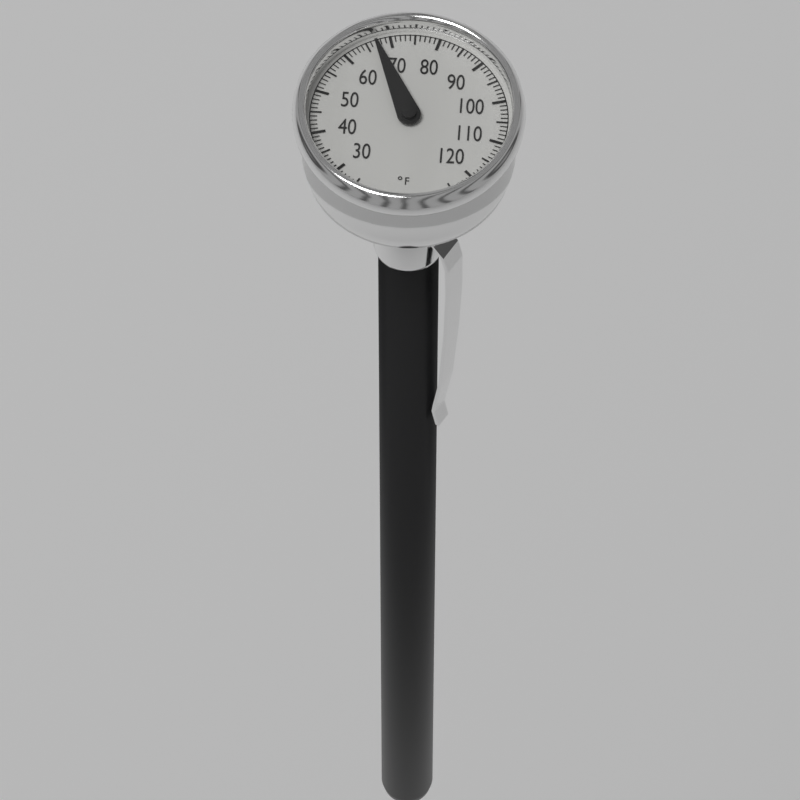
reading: 67 °F
